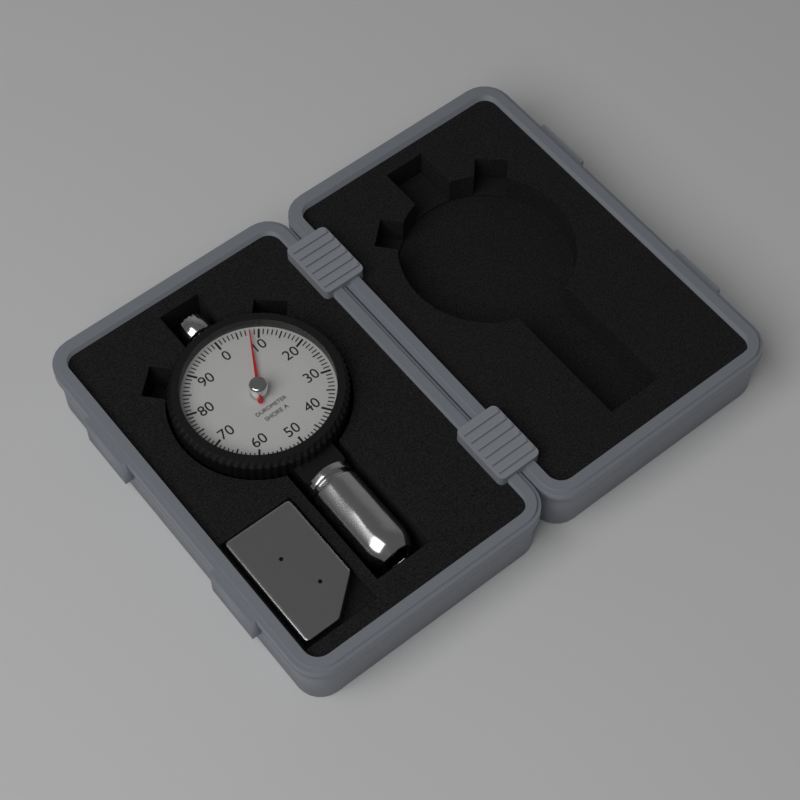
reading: 8 Shore A
